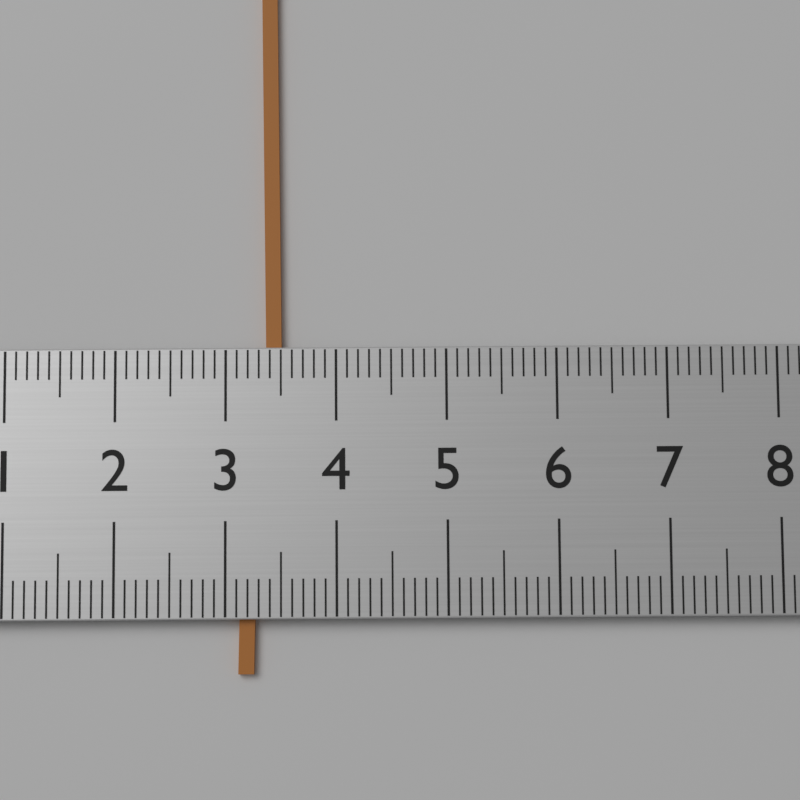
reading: 3.5 (no unit)
